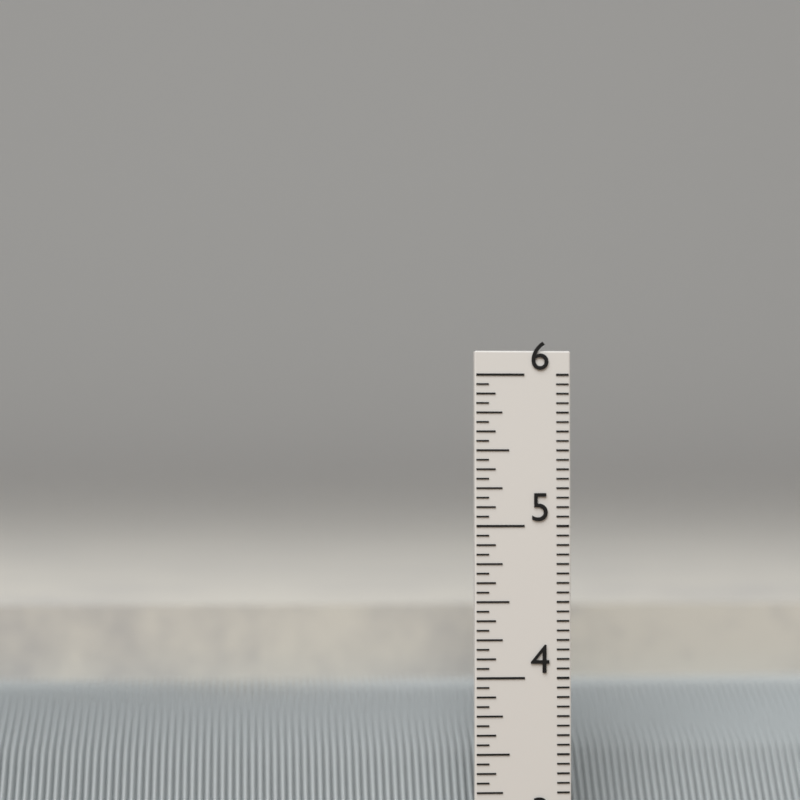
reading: 4.3750 in
